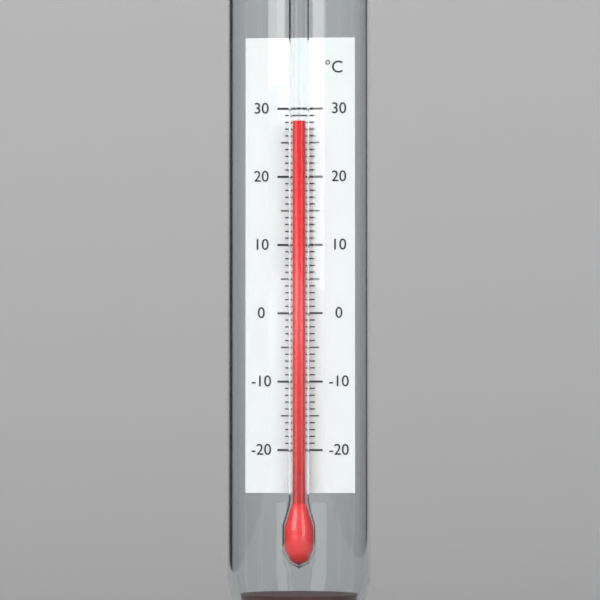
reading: 28 °C
